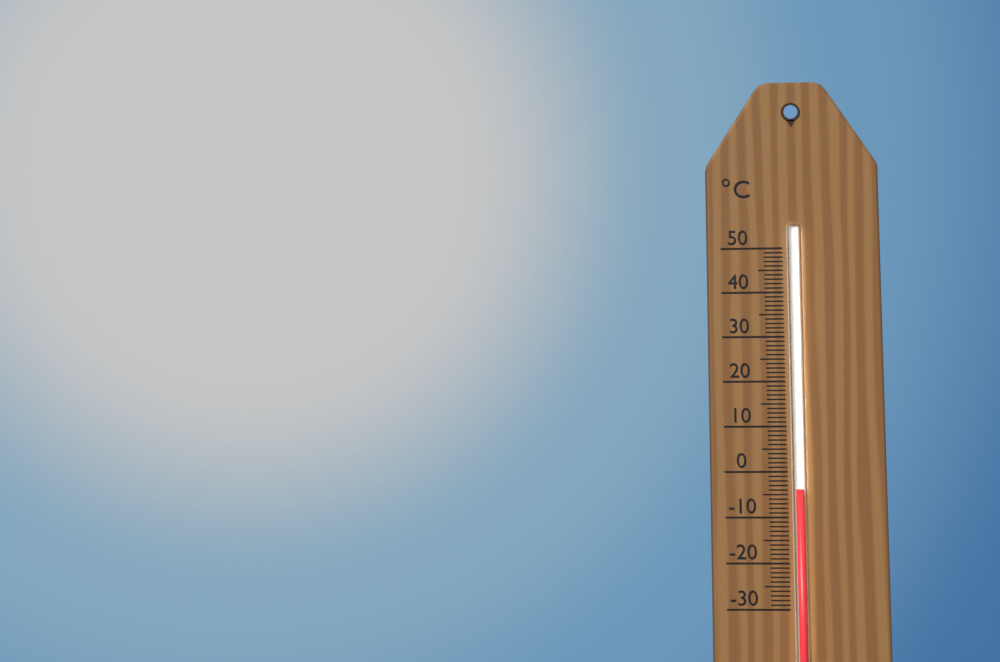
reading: -4 °C
